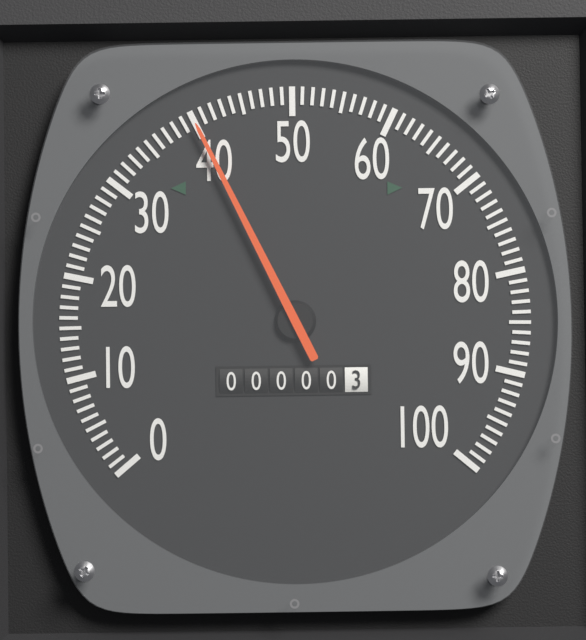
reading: 40 (no unit)
